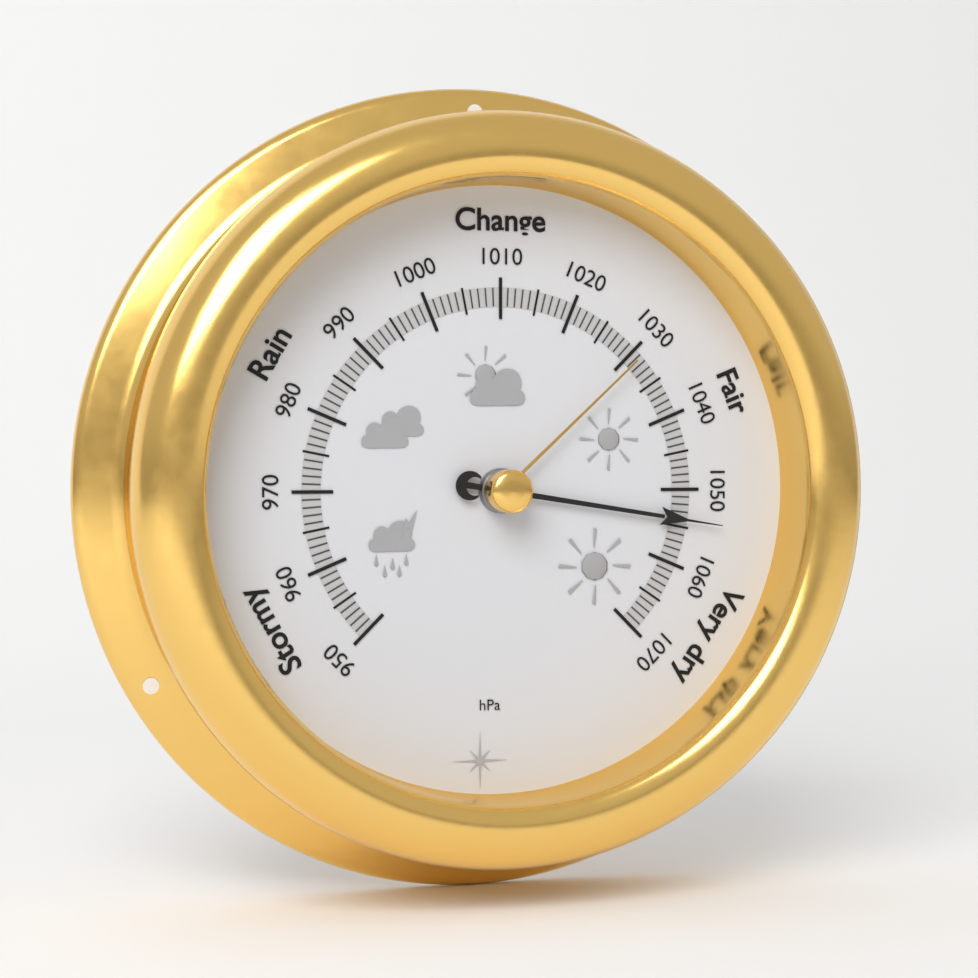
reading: 1054 hPa
